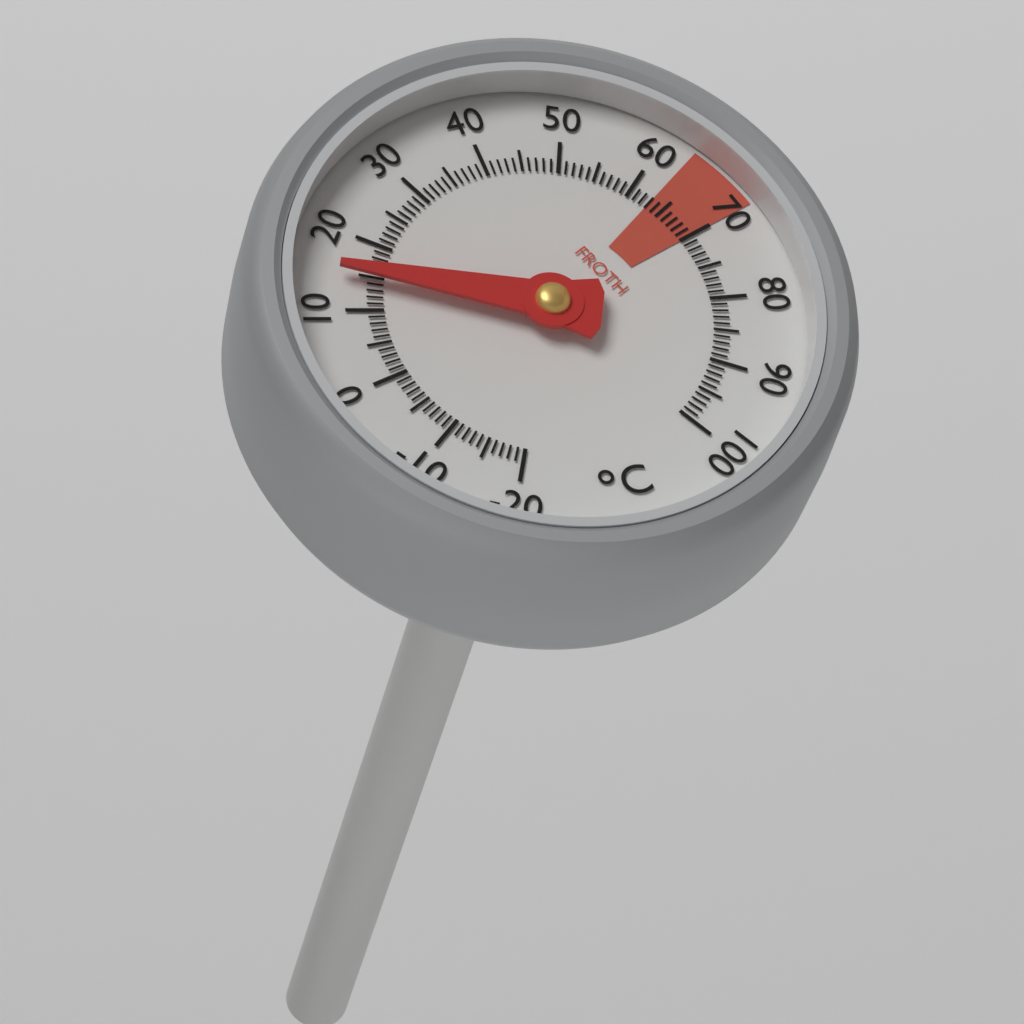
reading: 15 °C
